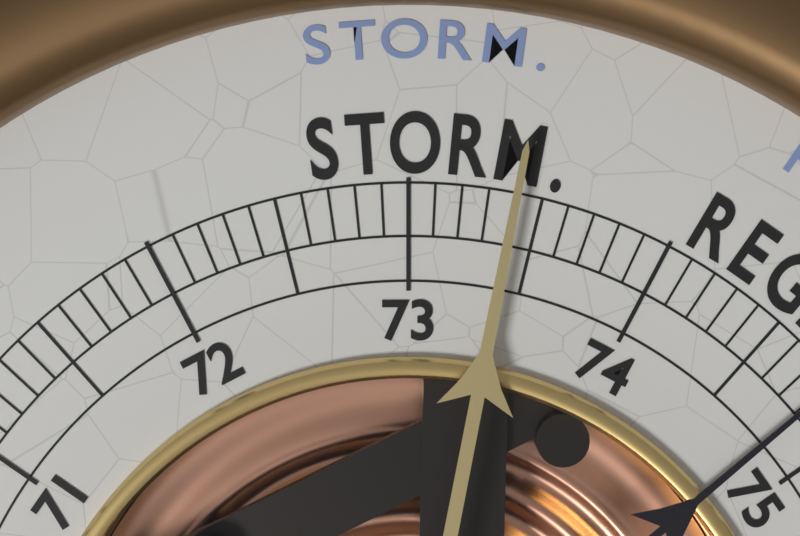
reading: 73.4 (no unit)
